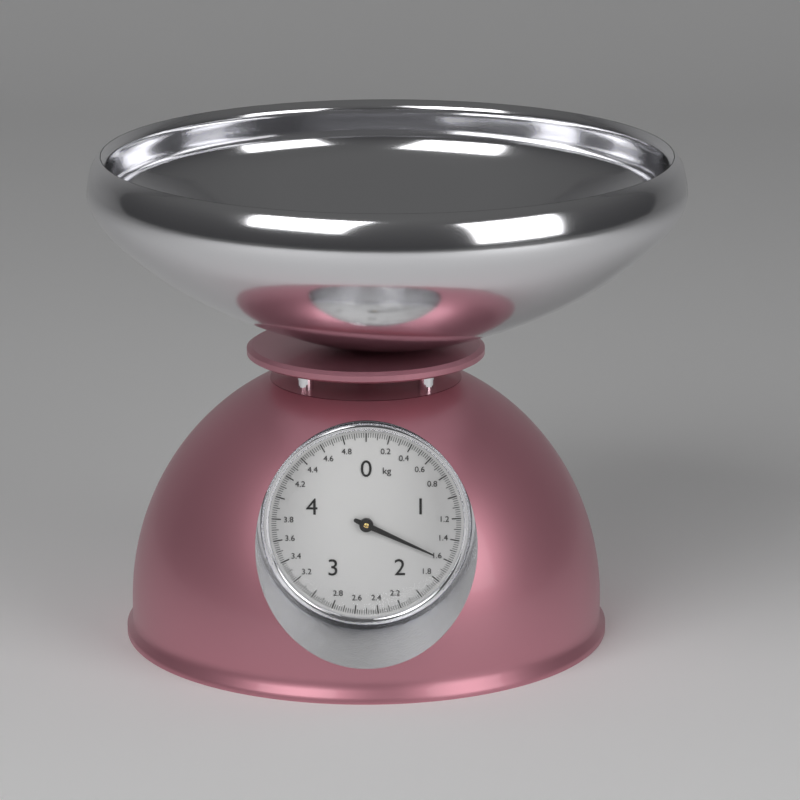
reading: 1.60 kg
